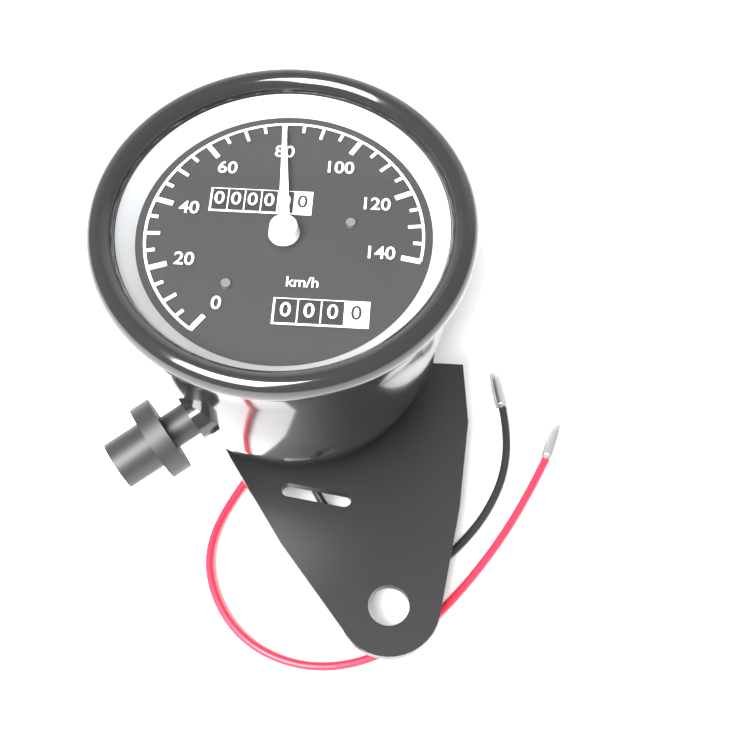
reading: 80 km/h
